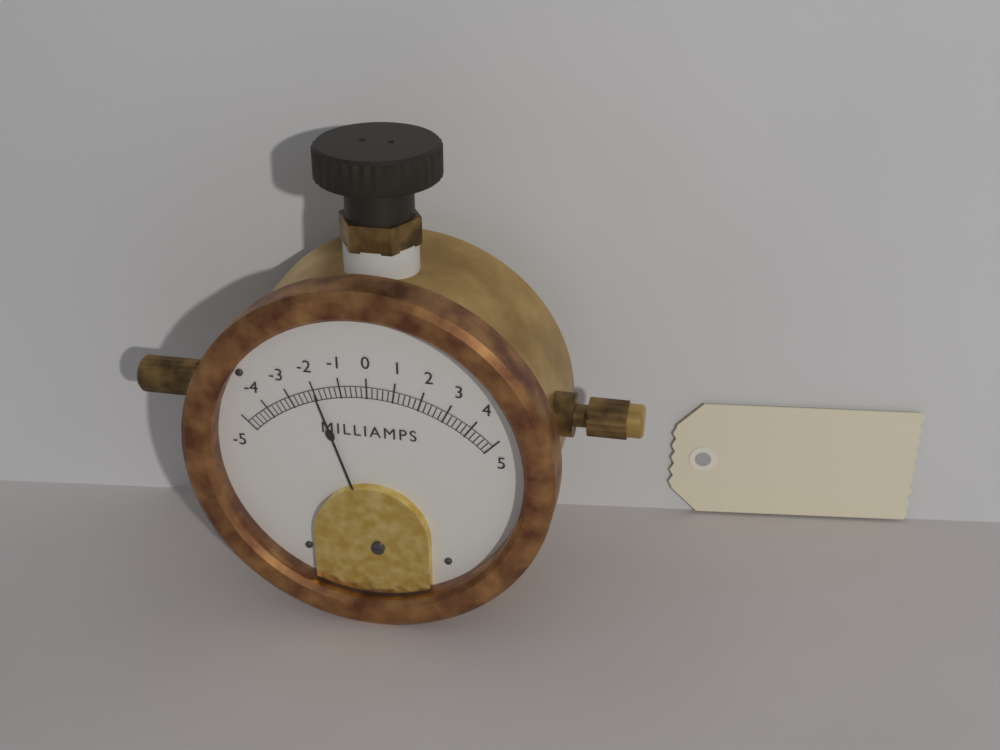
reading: -2.0 mA
